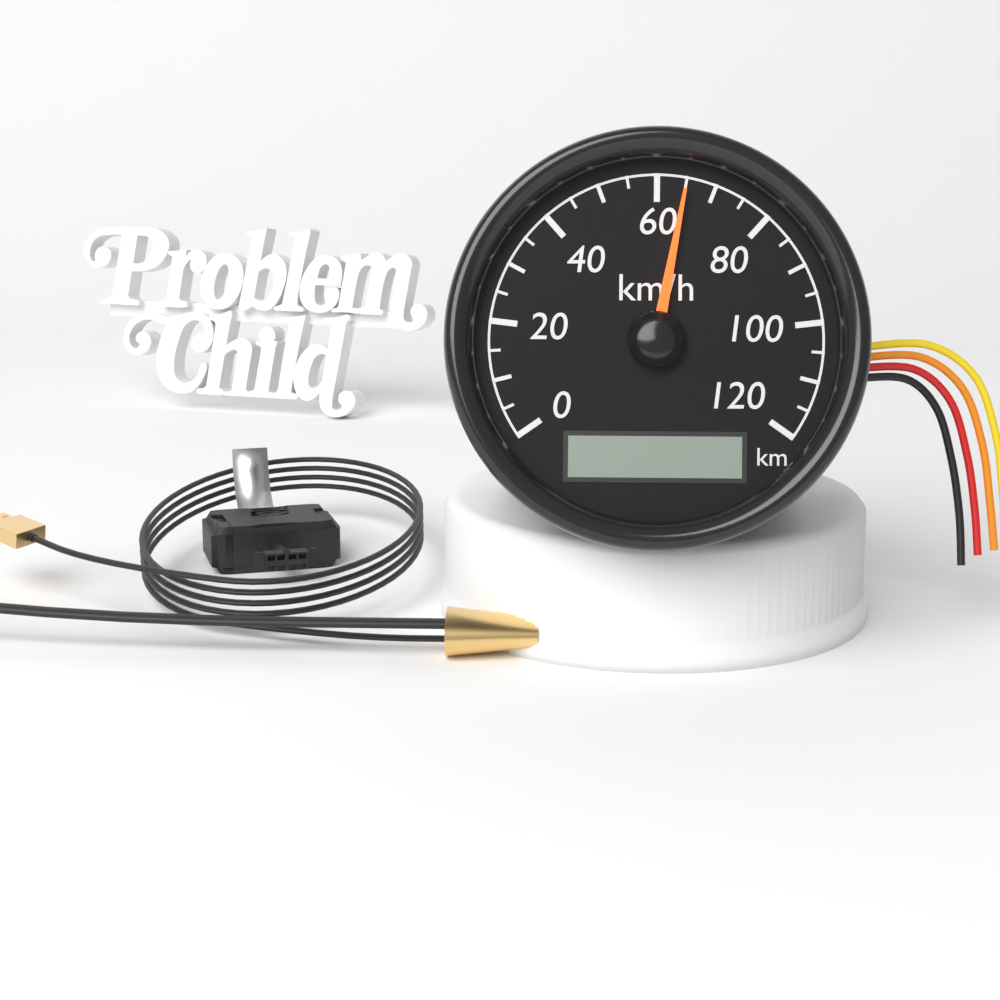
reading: 65 km/h
